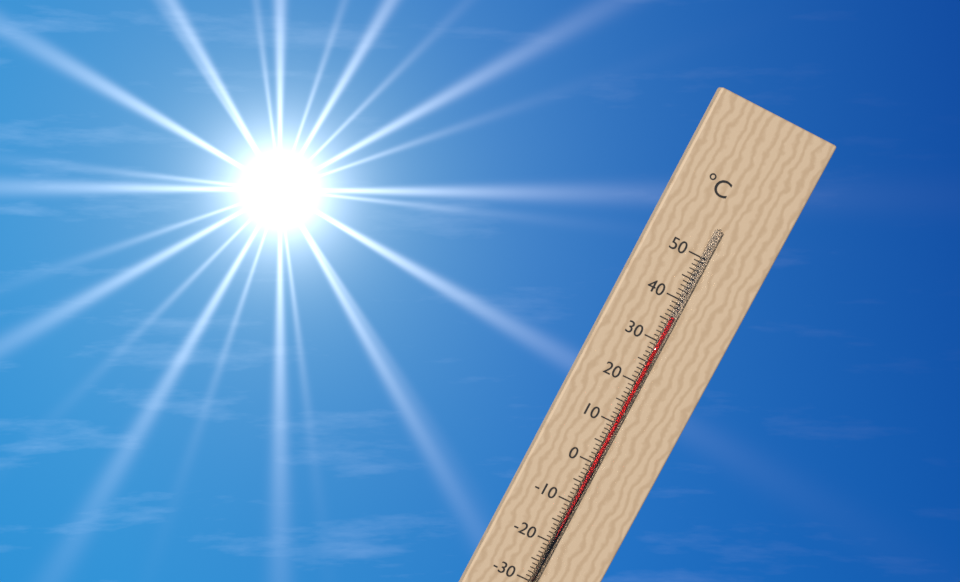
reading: 36 °C
